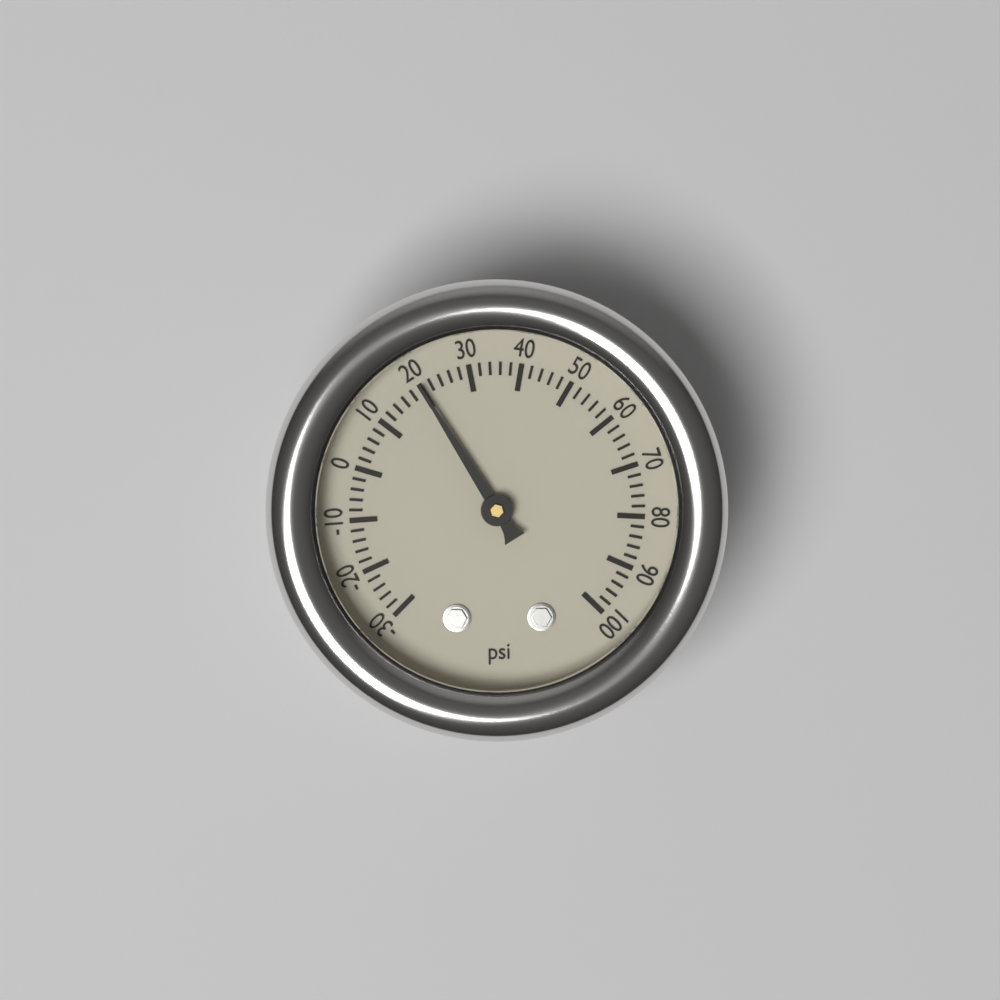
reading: 20 psi
